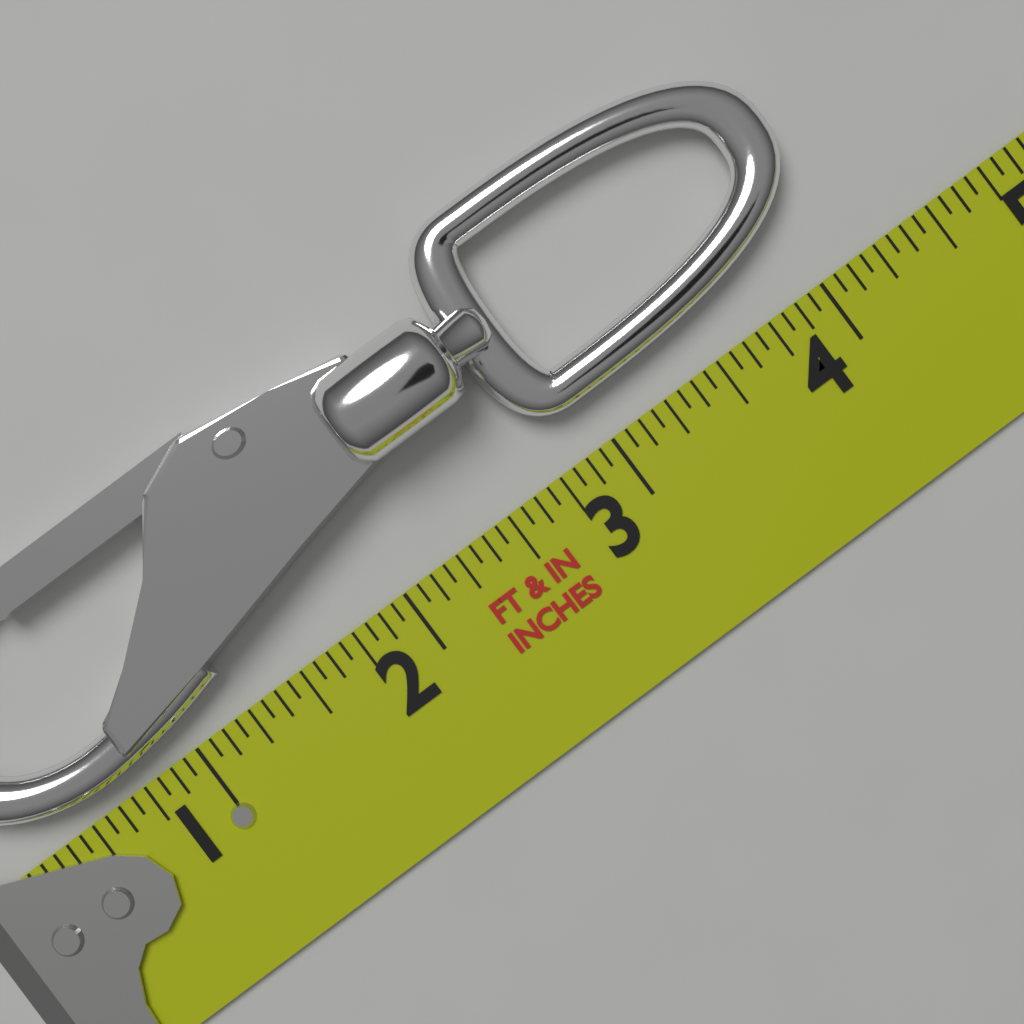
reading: 4.1875 in
